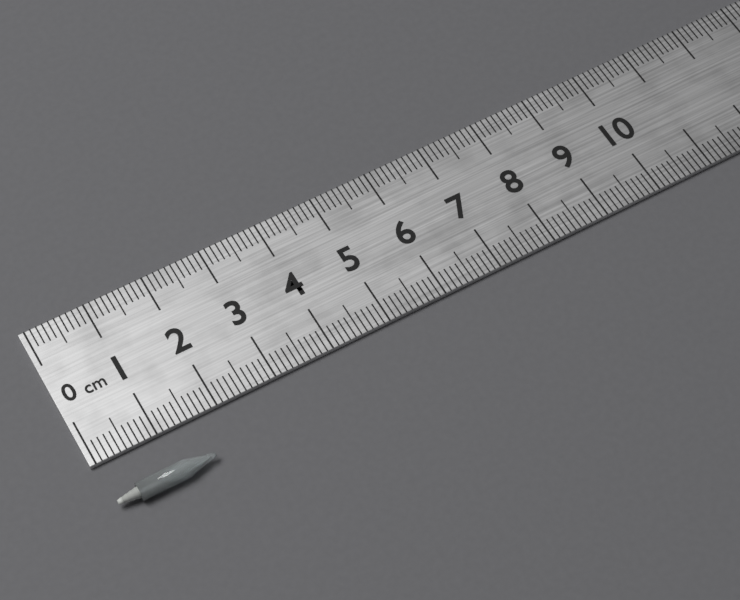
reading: 1.6 cm
